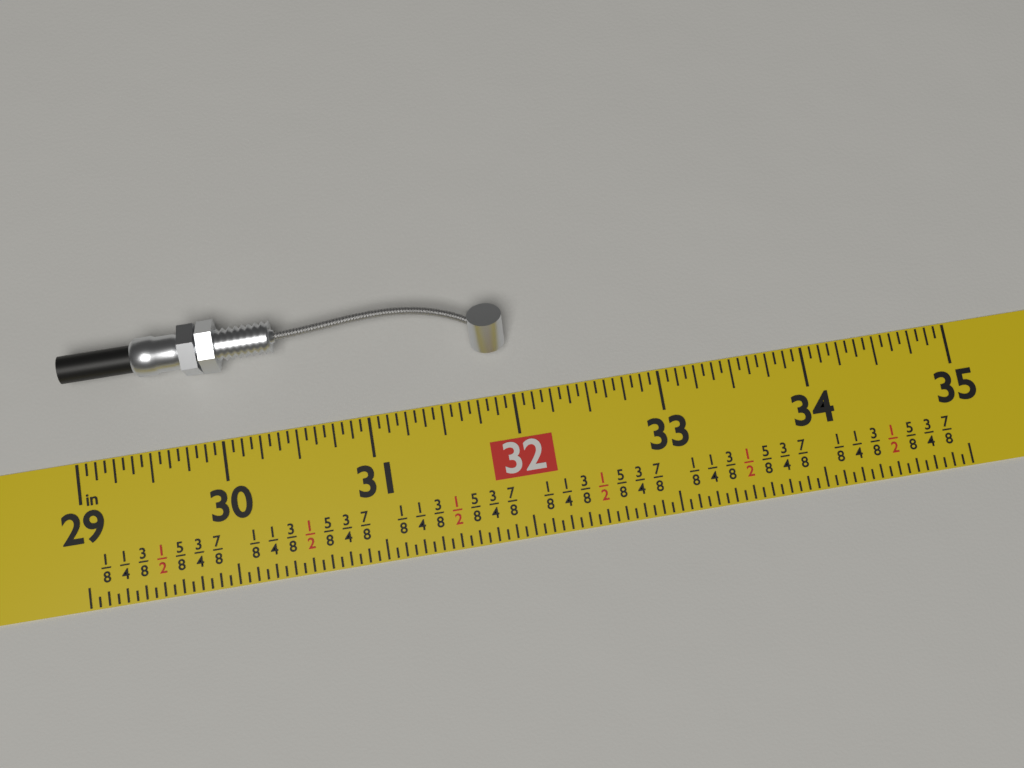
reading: 32.0000 in
